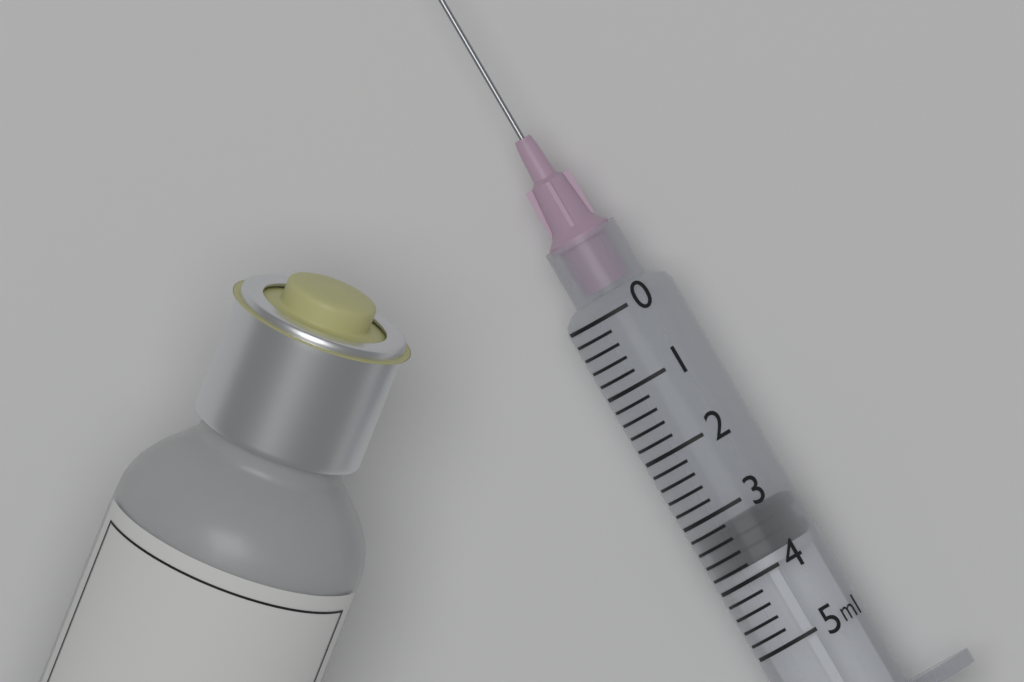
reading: 3.2 ml
